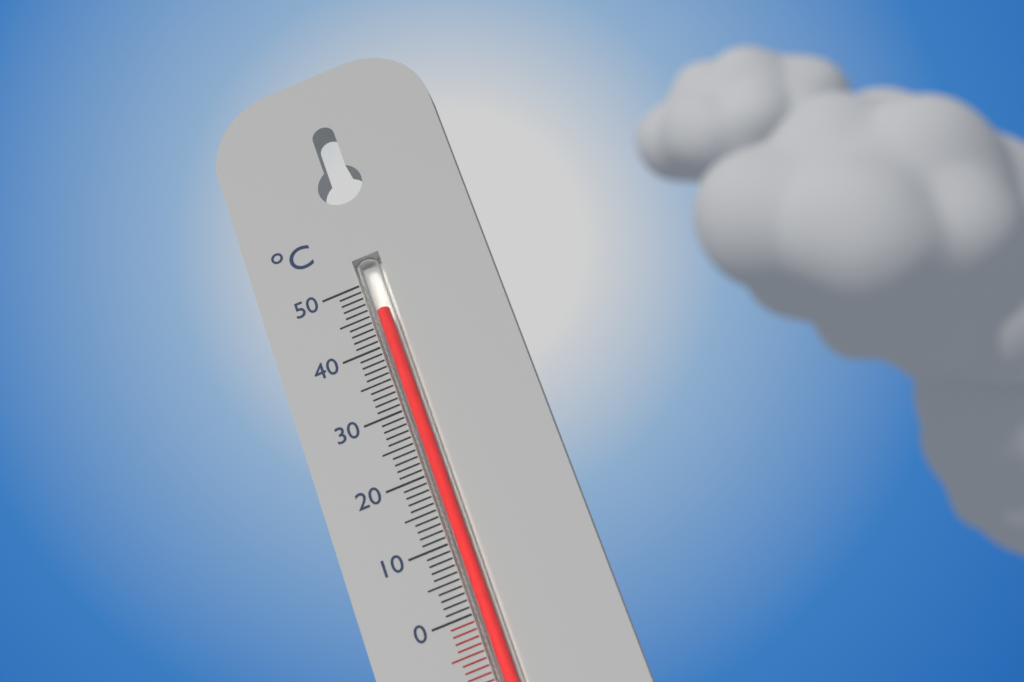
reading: 45 °C
